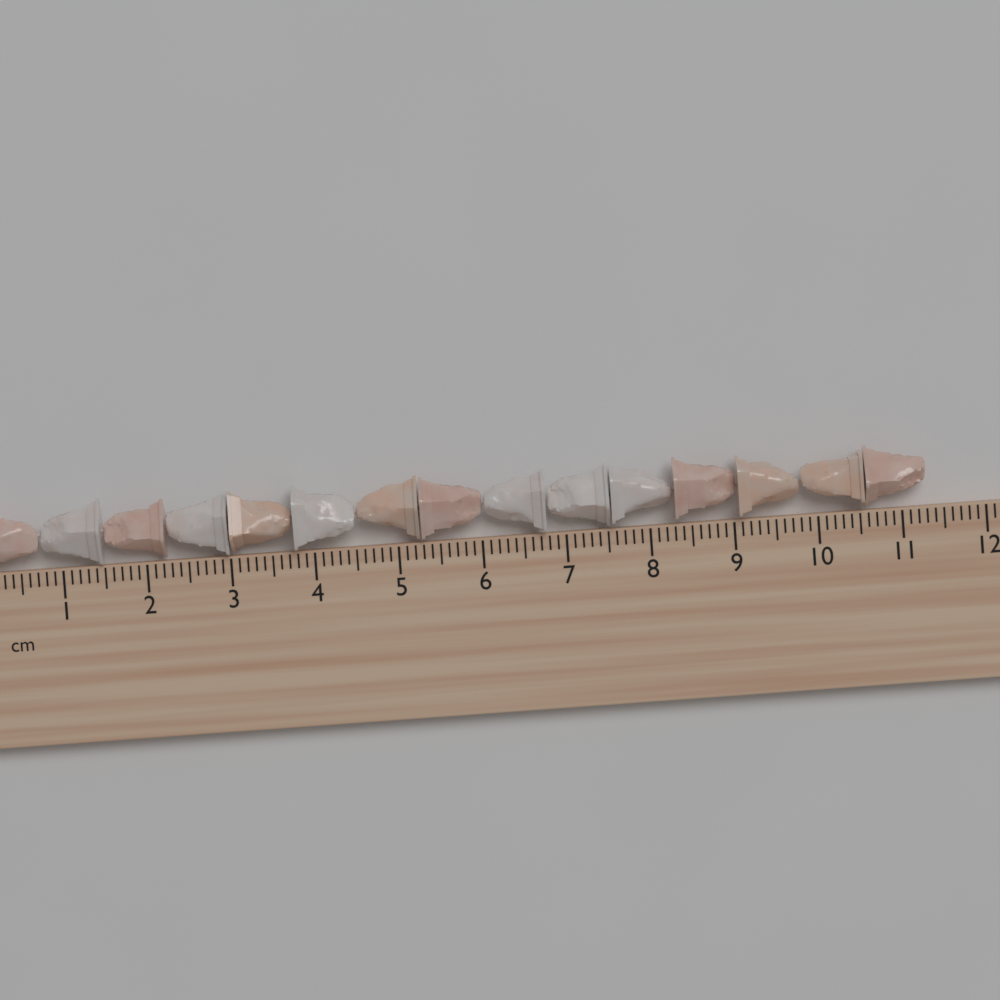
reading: 11.3 cm
